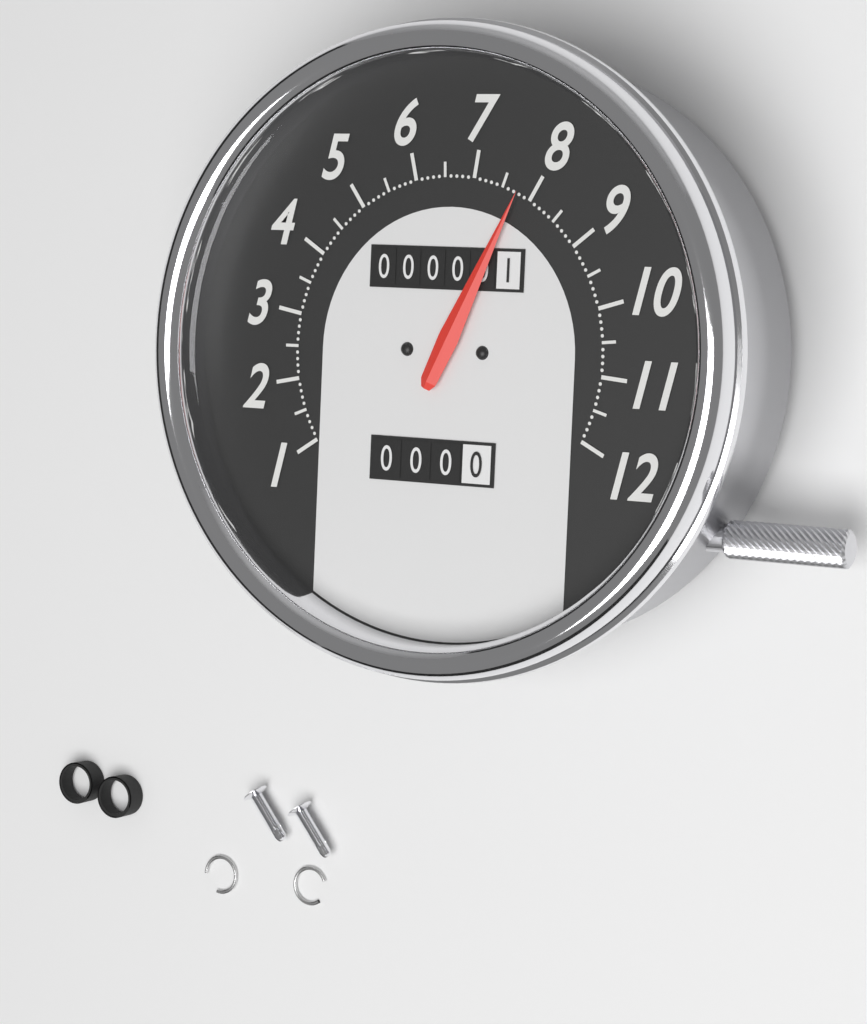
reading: 7.8 (no unit)
